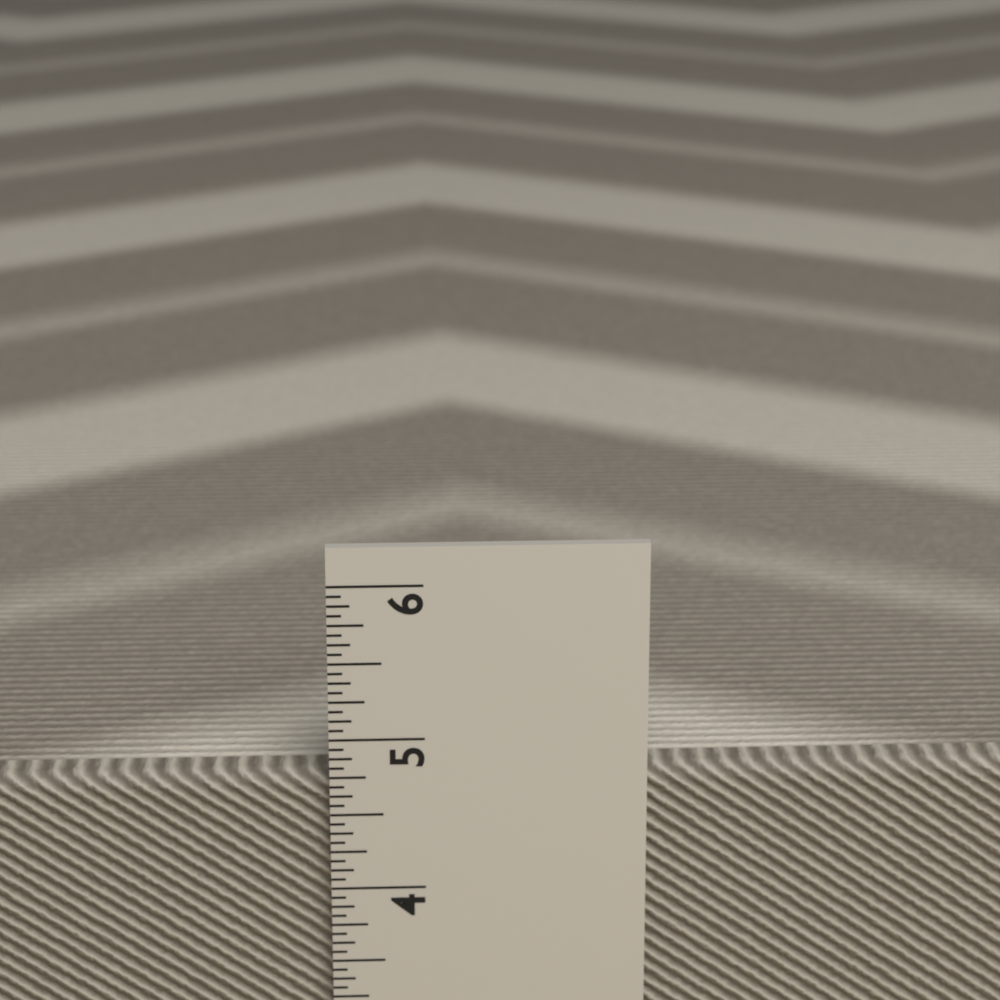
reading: 4.7500 in
